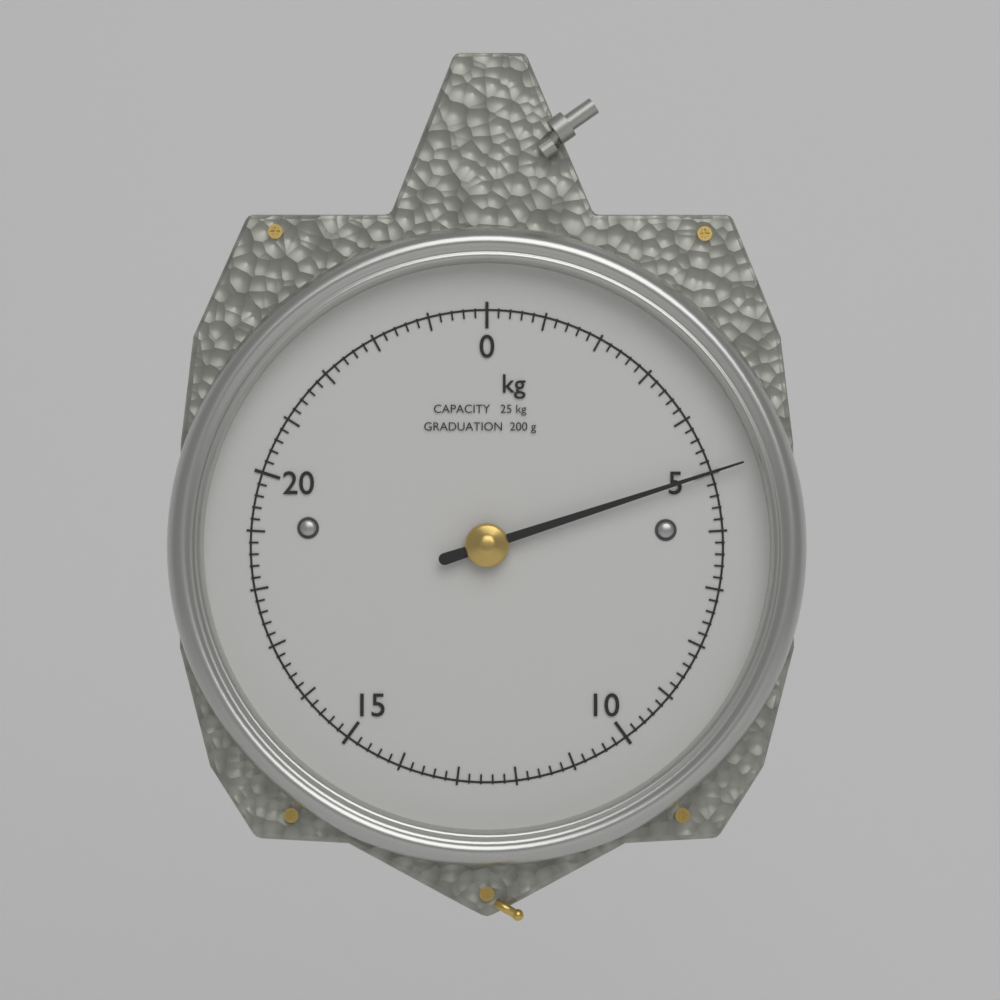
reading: 5.0 kg
